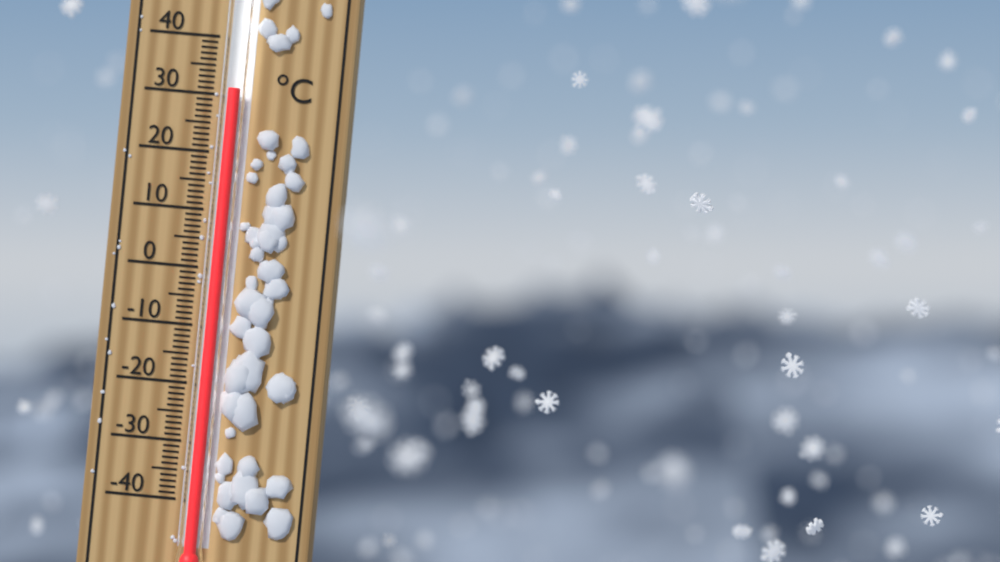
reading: 31 °C
